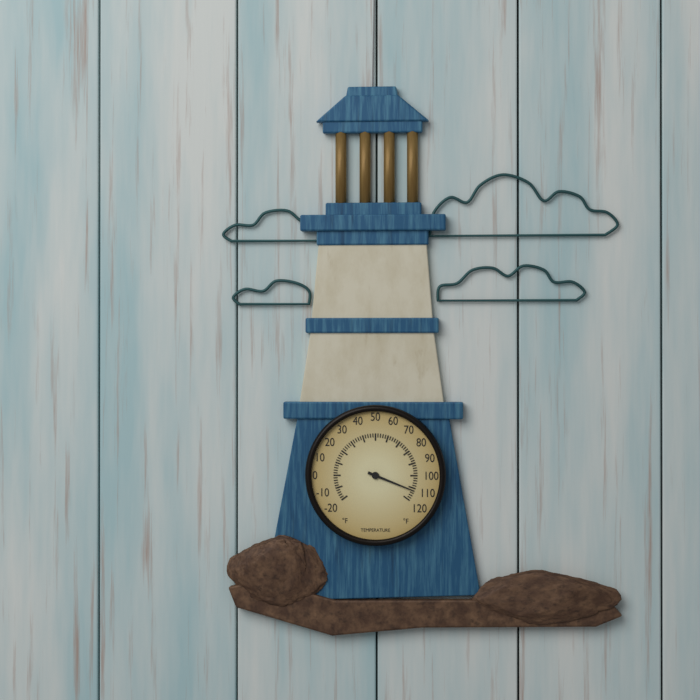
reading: 112 °F
